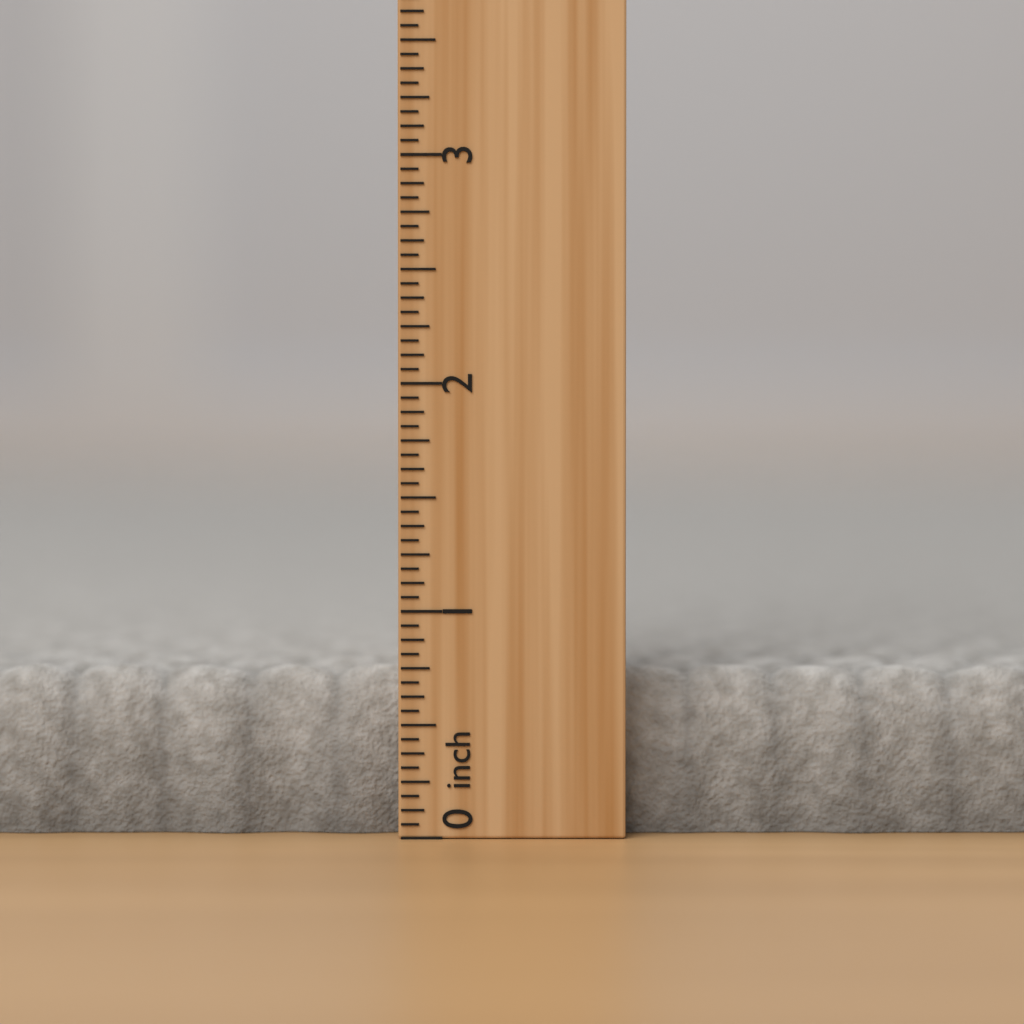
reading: 0.7500 inch
